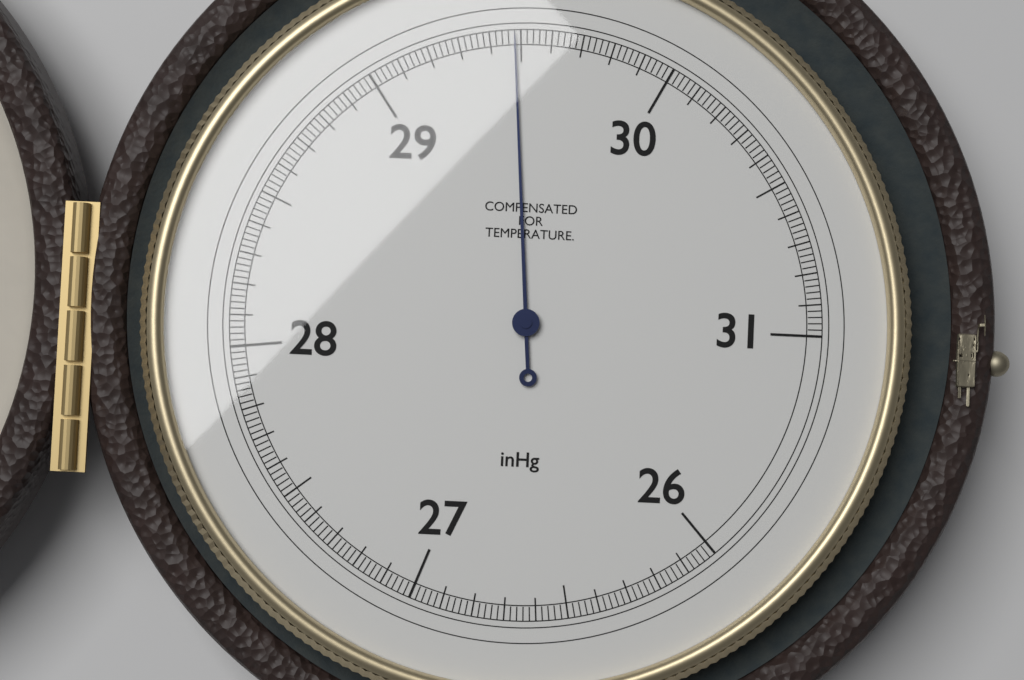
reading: 29.48 inHg
